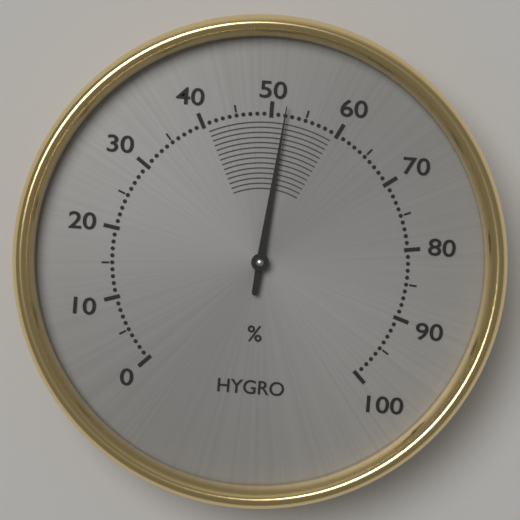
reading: 52 %
